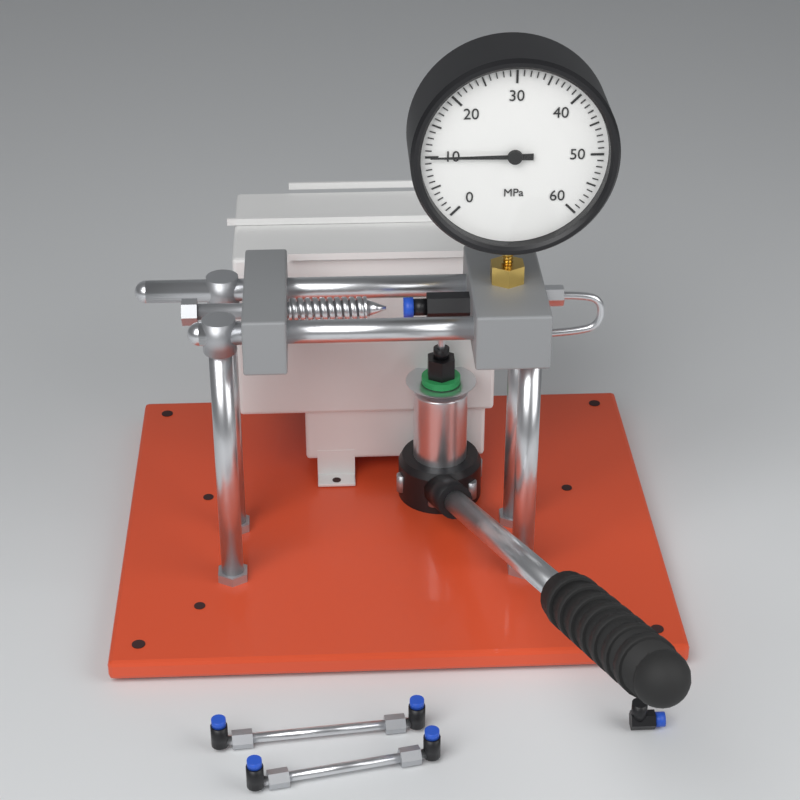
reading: 10 MPa
